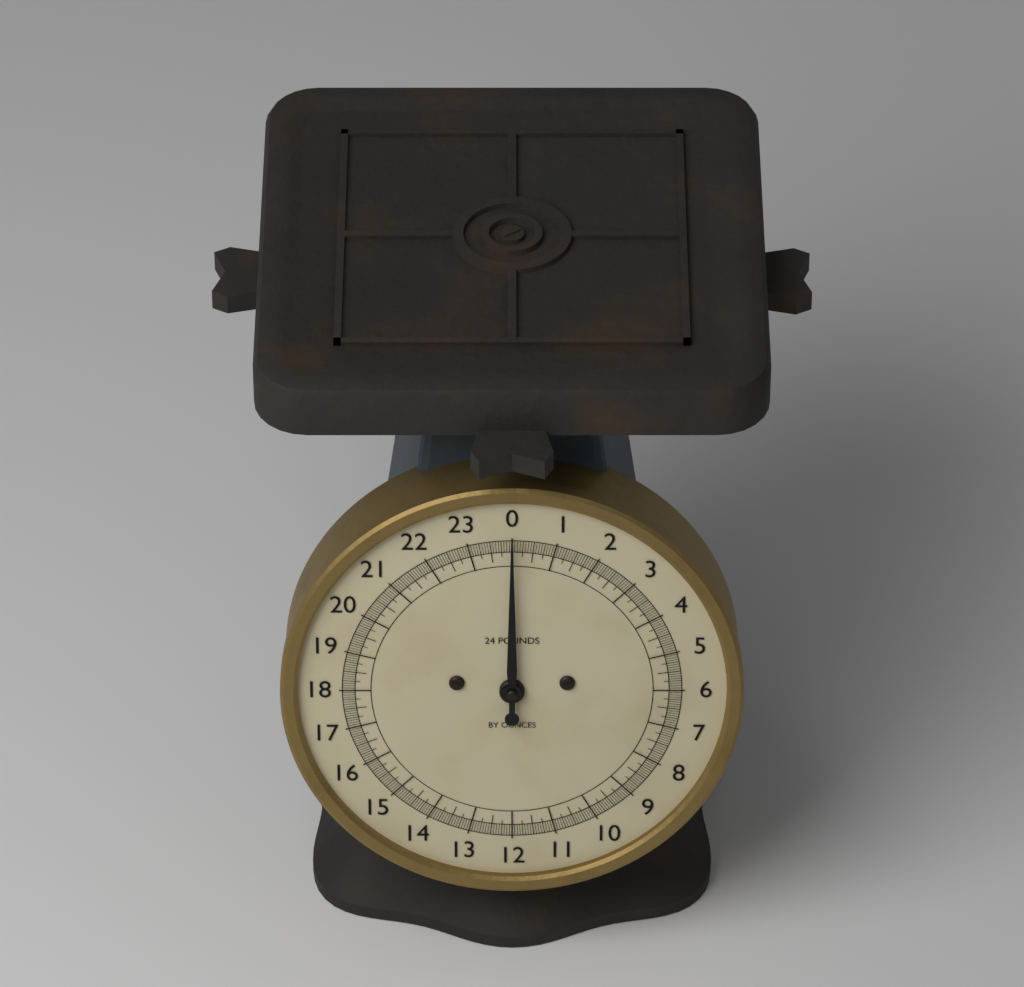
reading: 0.0000 lb
